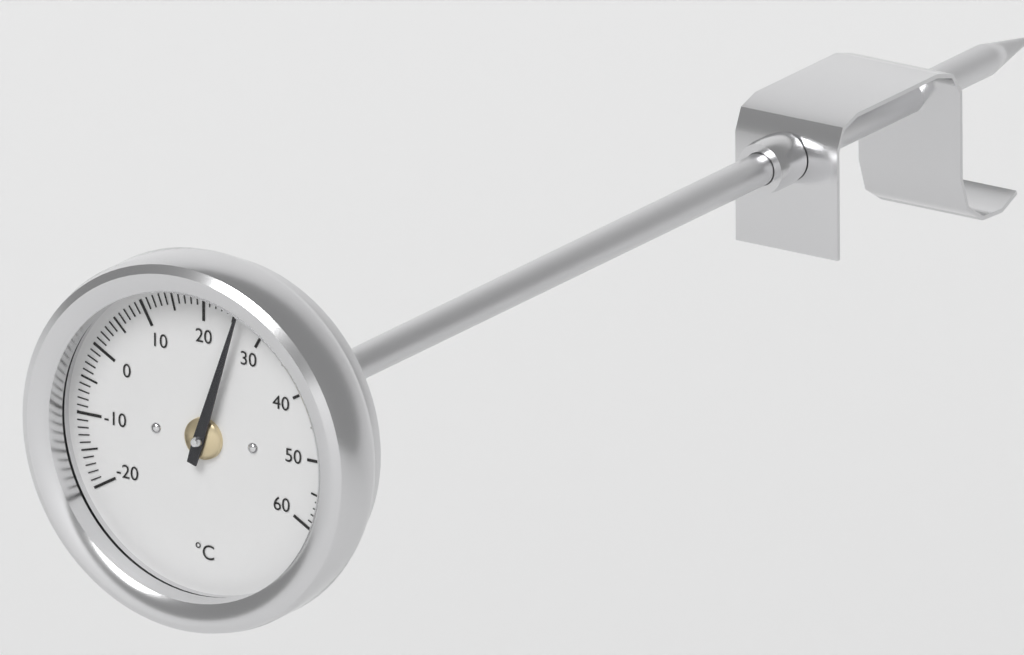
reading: 26 °C
